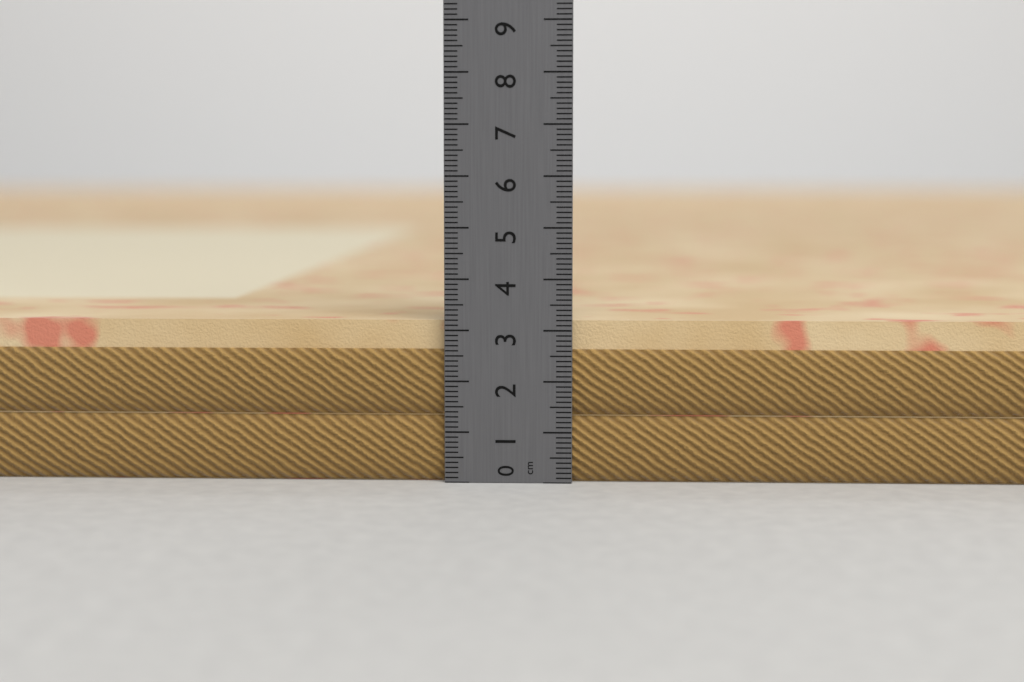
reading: 3.2 cm
